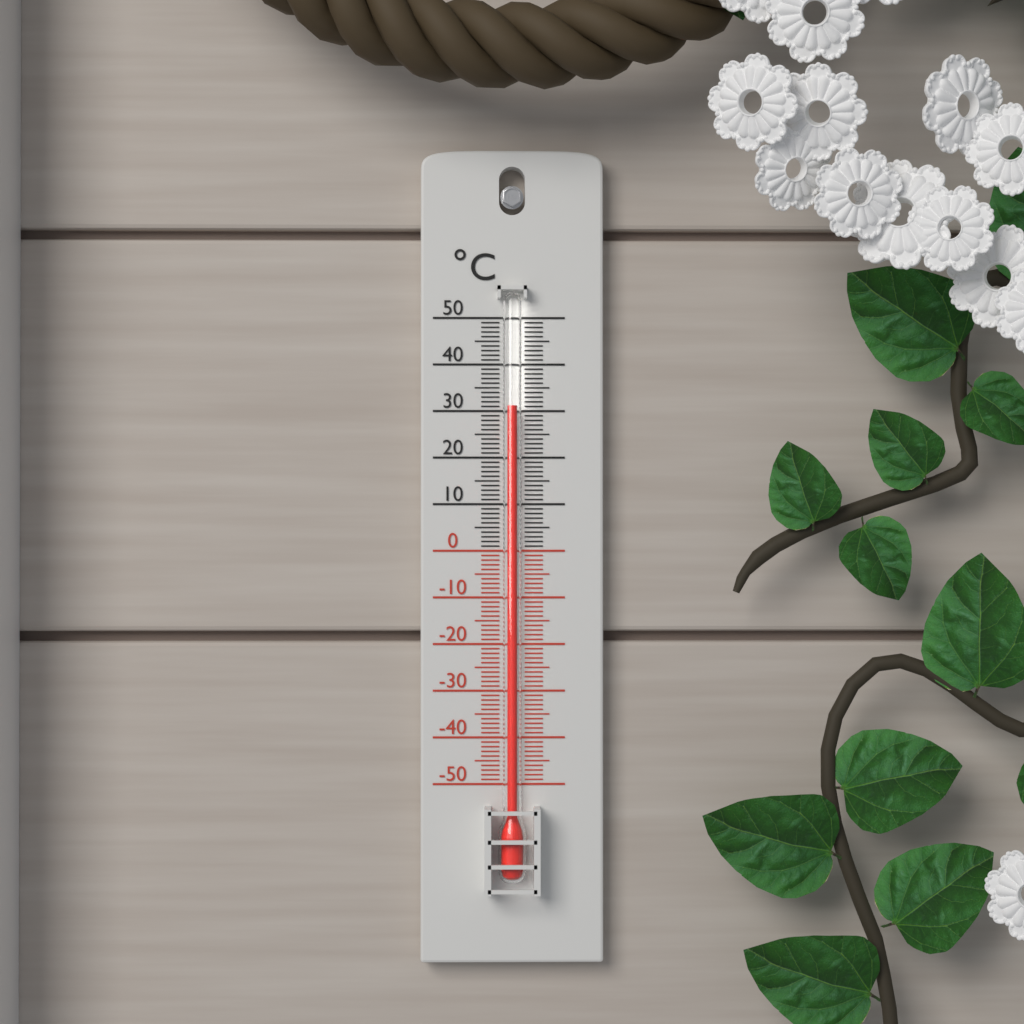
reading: 31 °C
